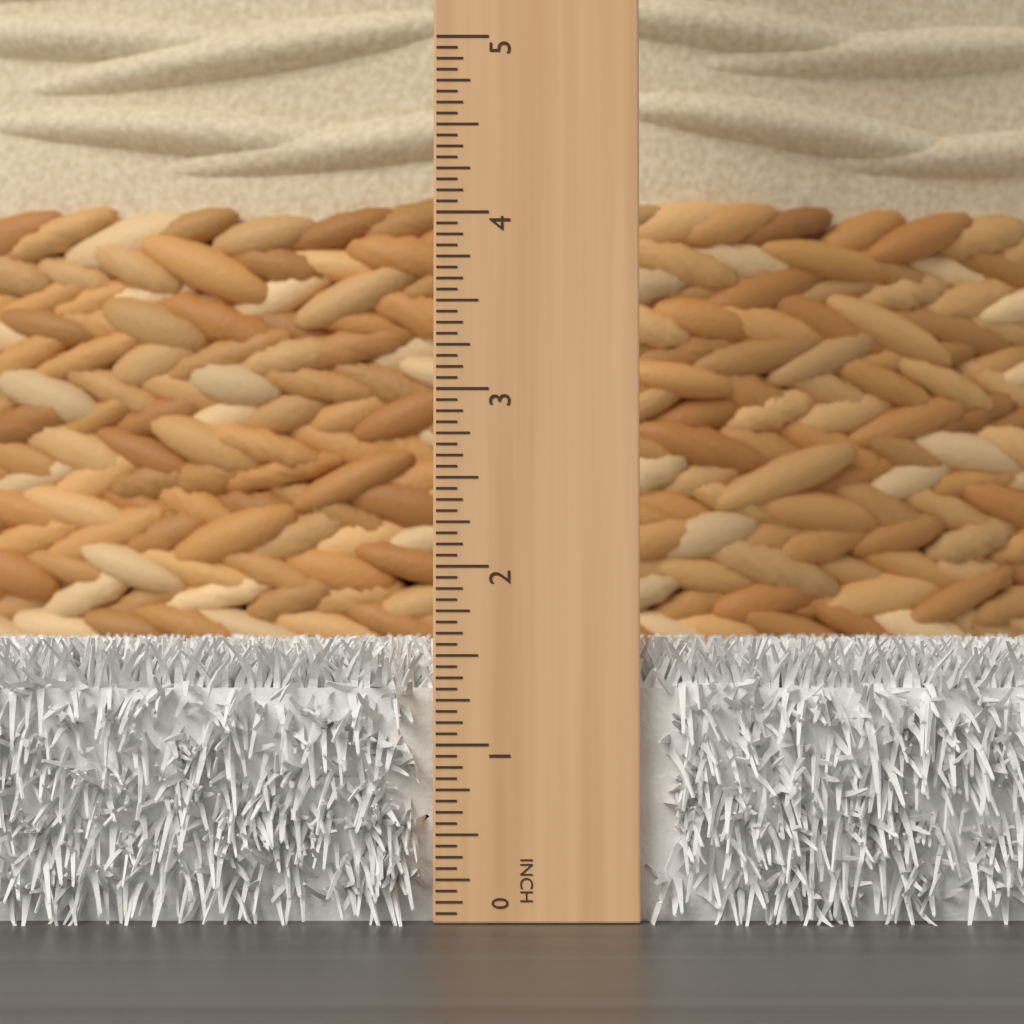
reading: 1.6000 in
